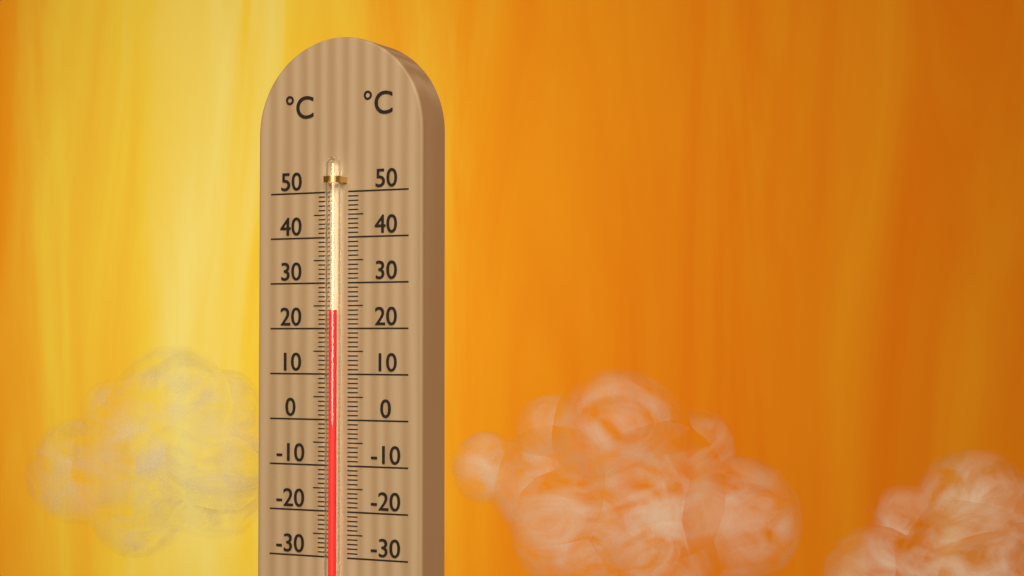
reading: 24 °C
